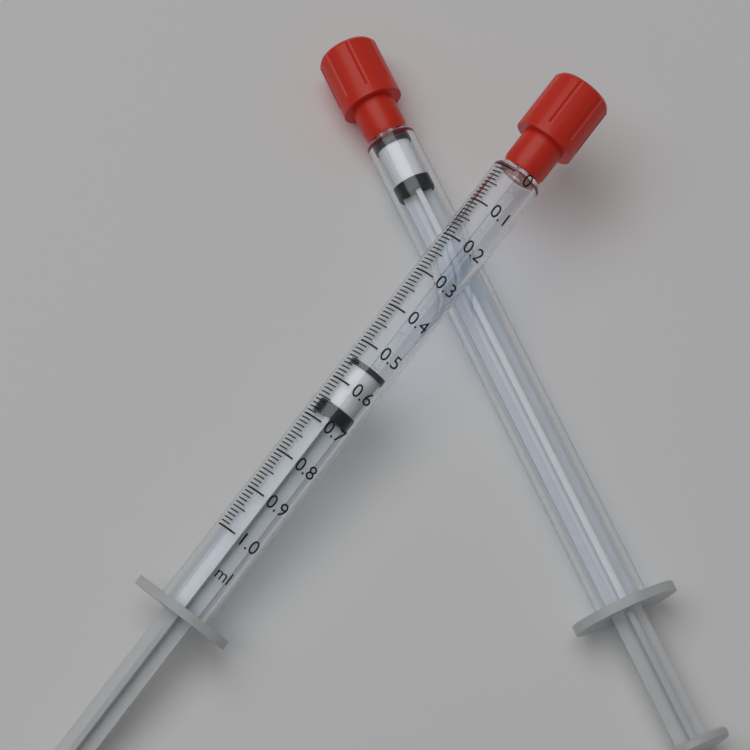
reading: 0.54 ml
